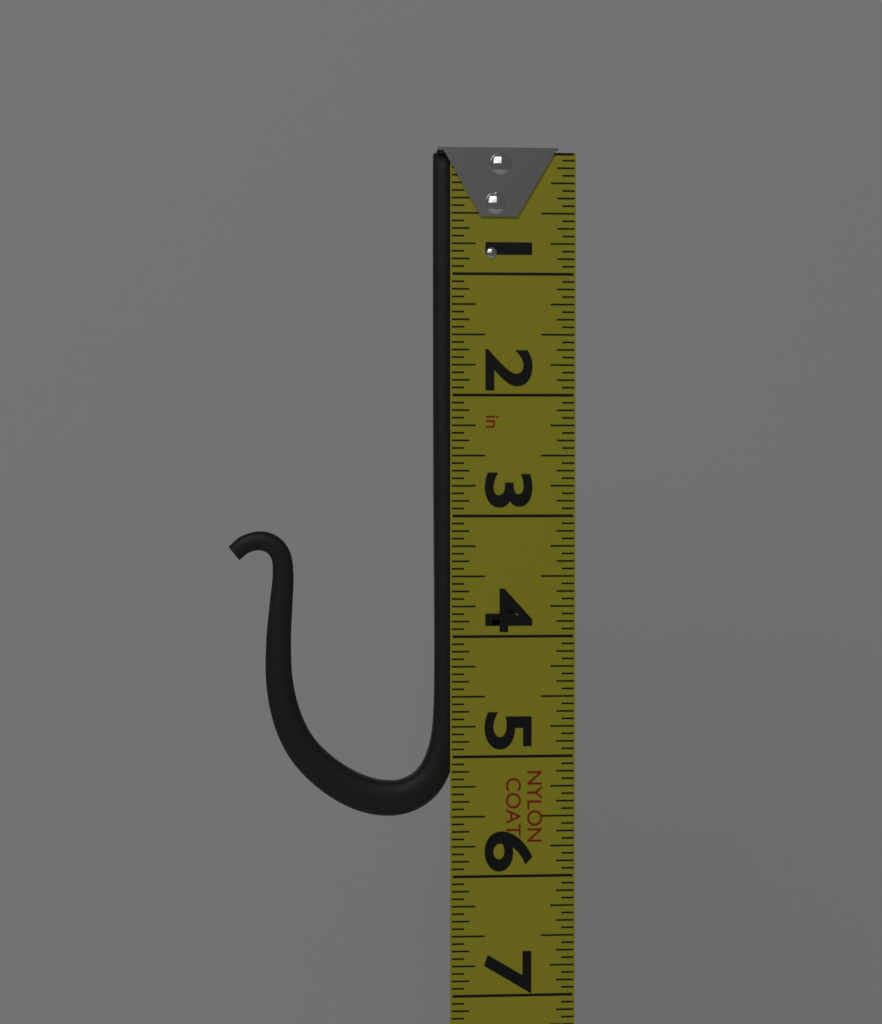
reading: 5.5000 in
